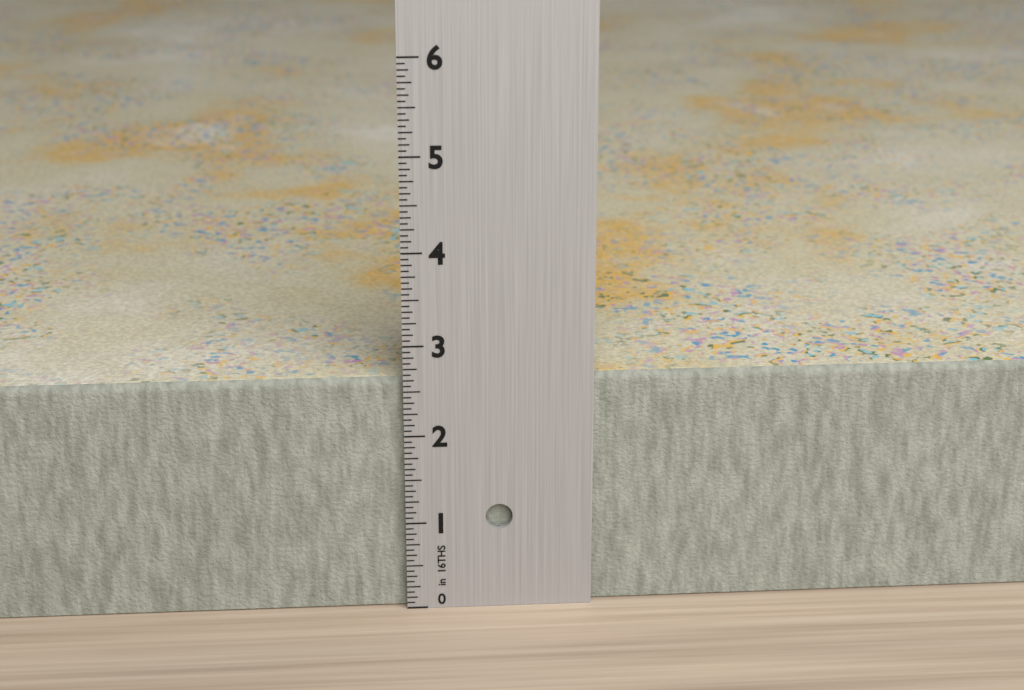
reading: 2.6250 in
